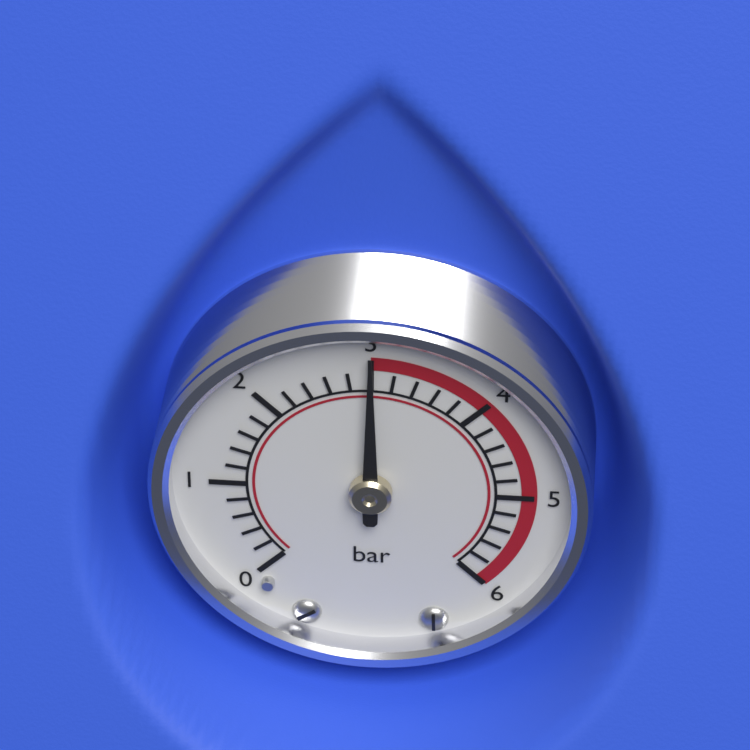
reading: 3.0 bar
